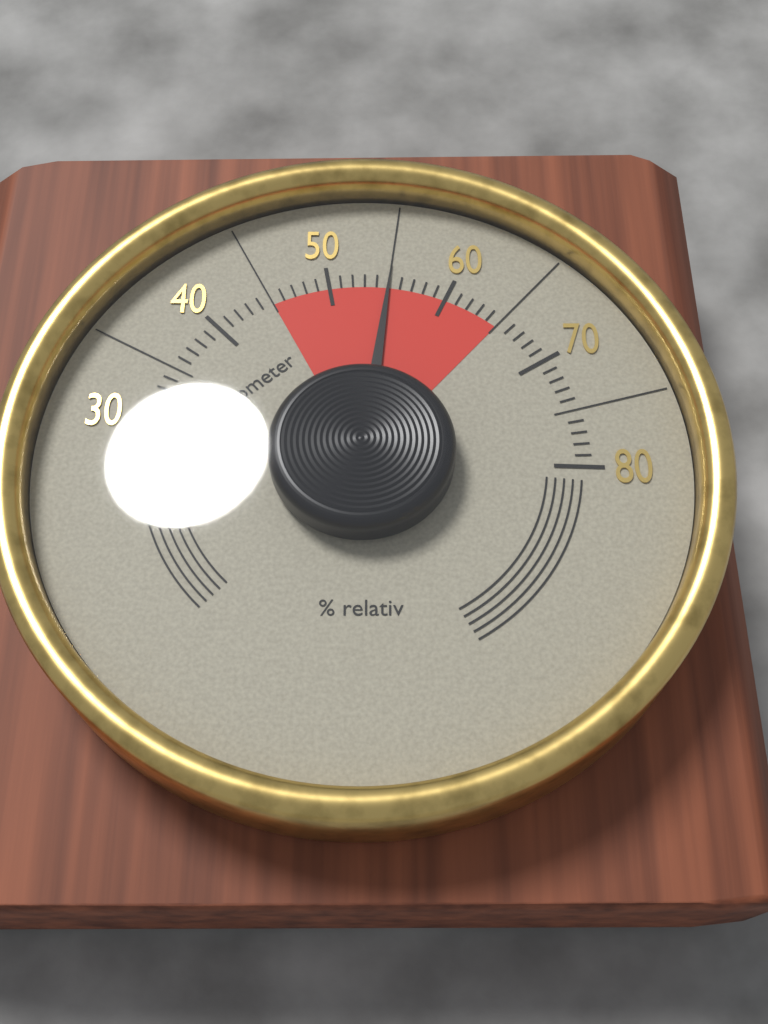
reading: 55 %
